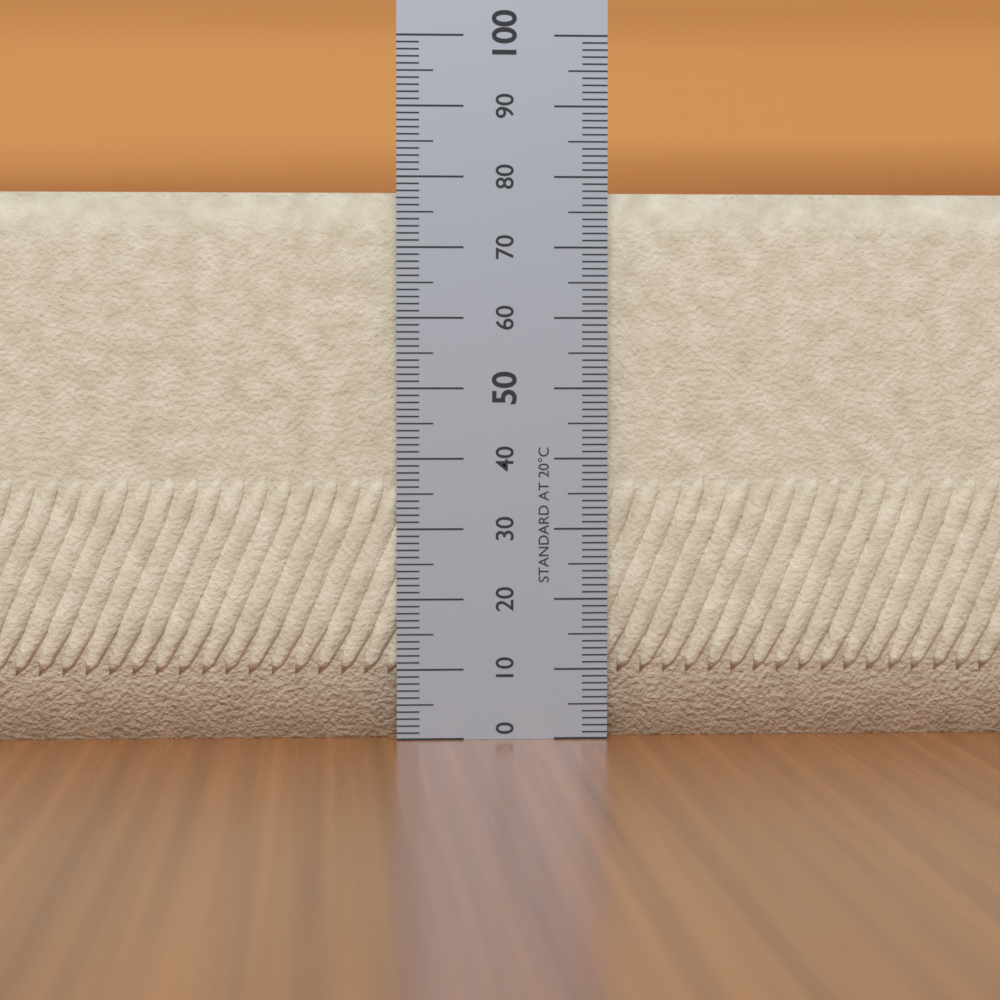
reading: 78 (no unit)
